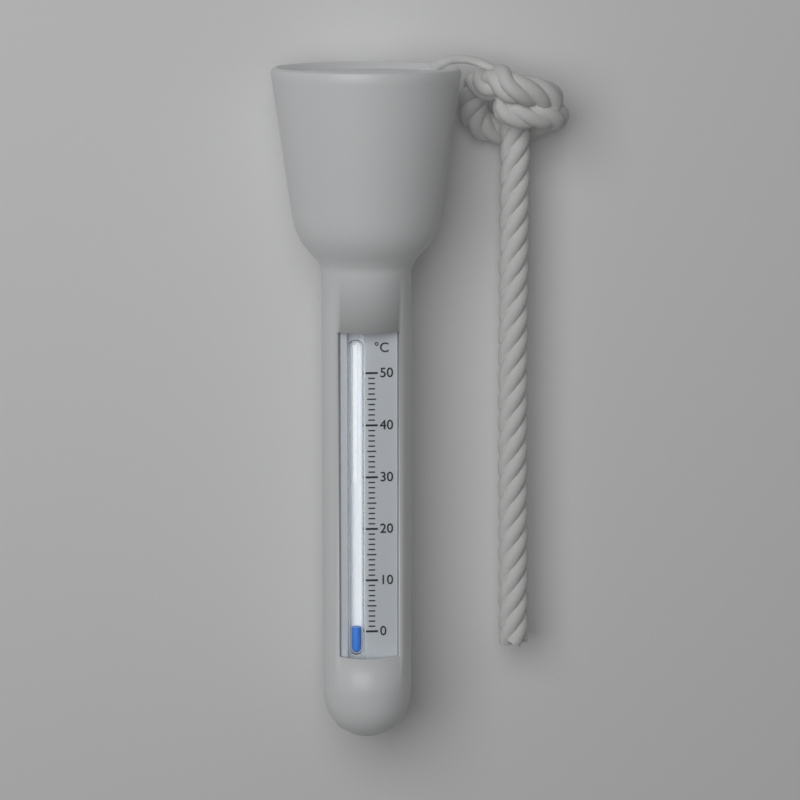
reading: 1 °C
